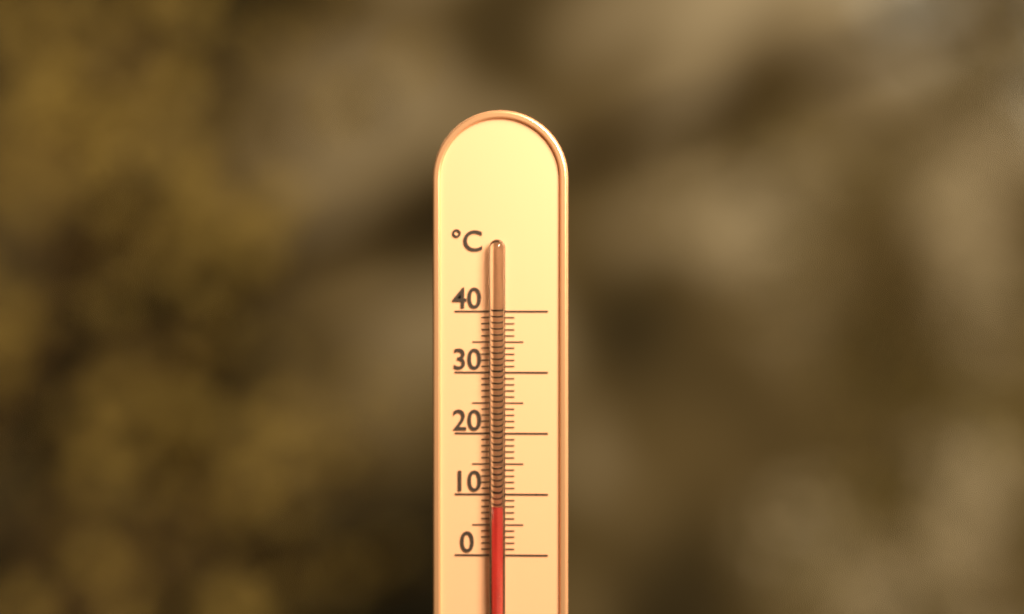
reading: 8 °C
